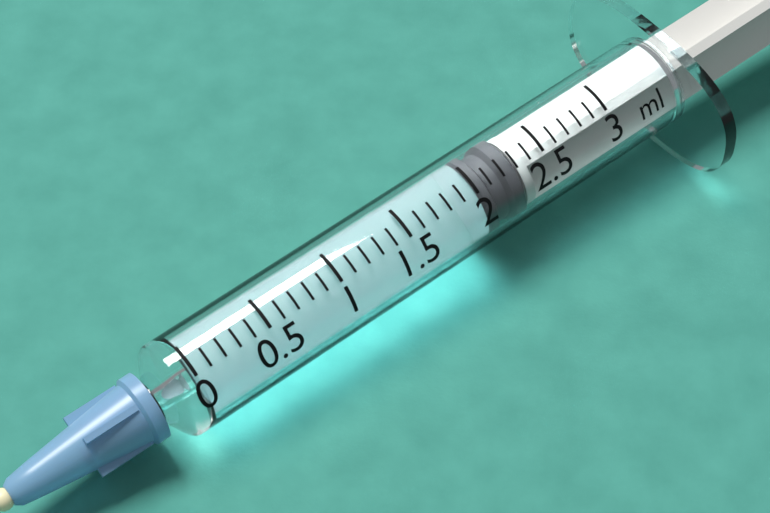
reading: 2.0 ml
